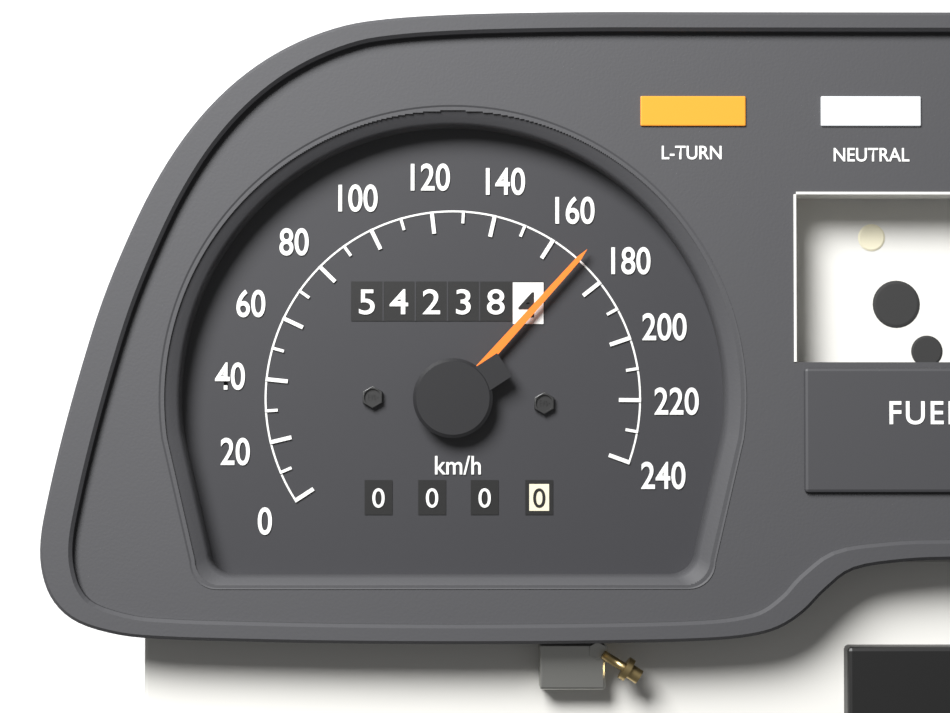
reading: 170 km/h
